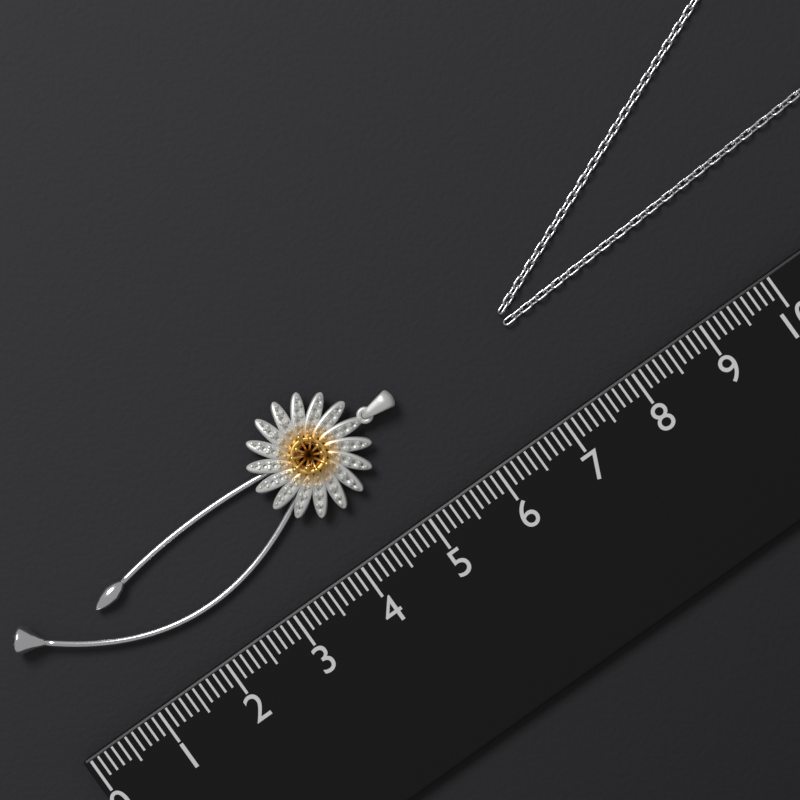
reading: 5.5 (no unit)
